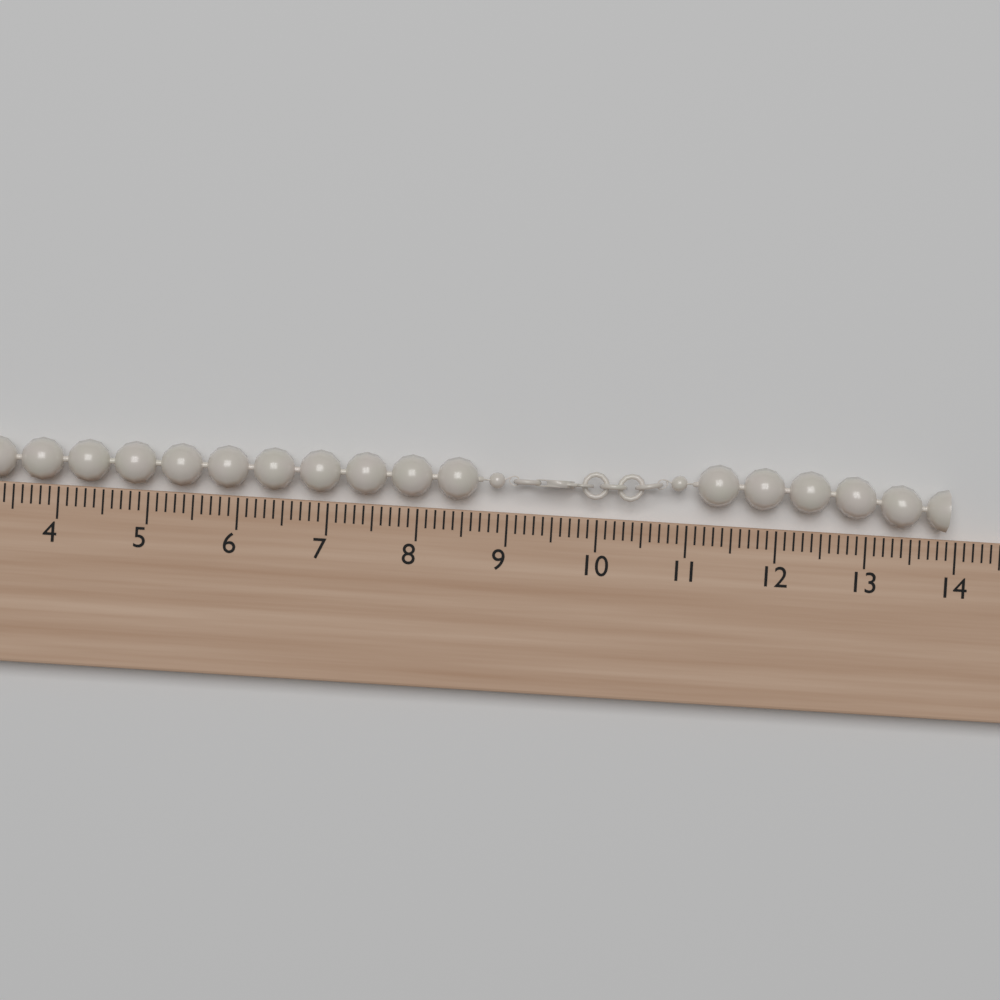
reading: 13.9 cm
